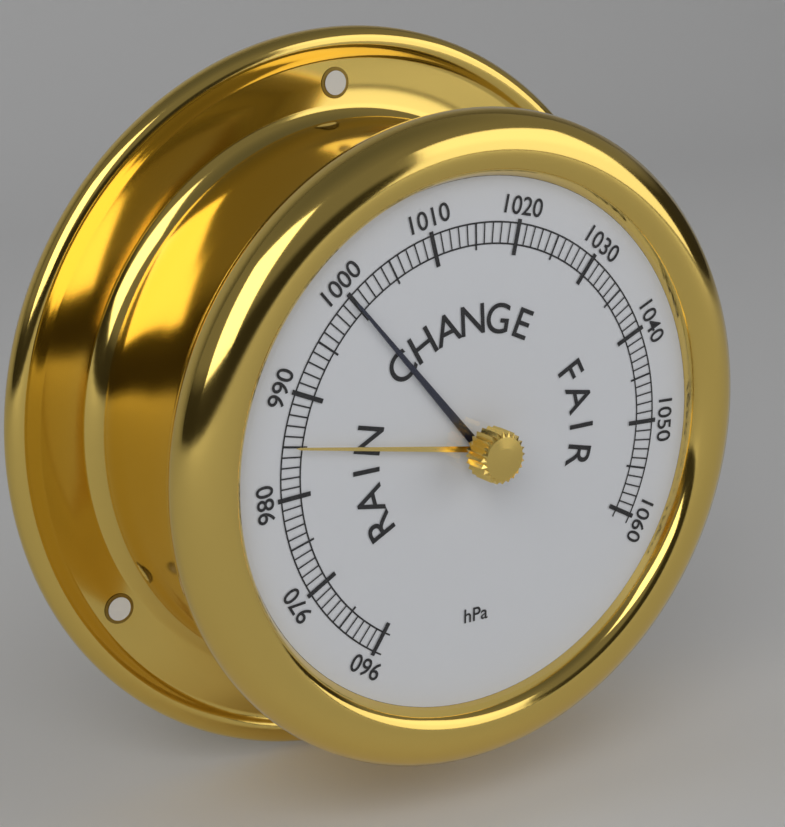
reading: 1000 hPa
